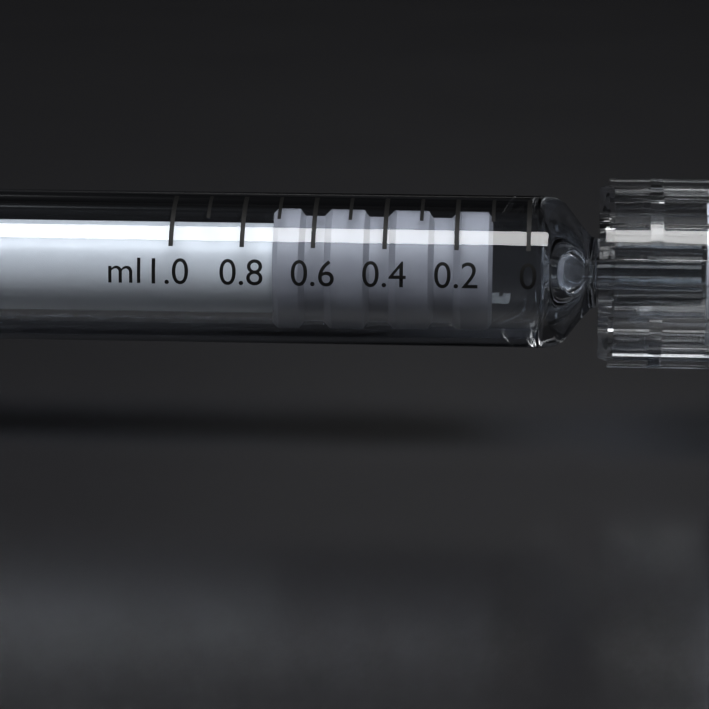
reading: 0.1 ml
